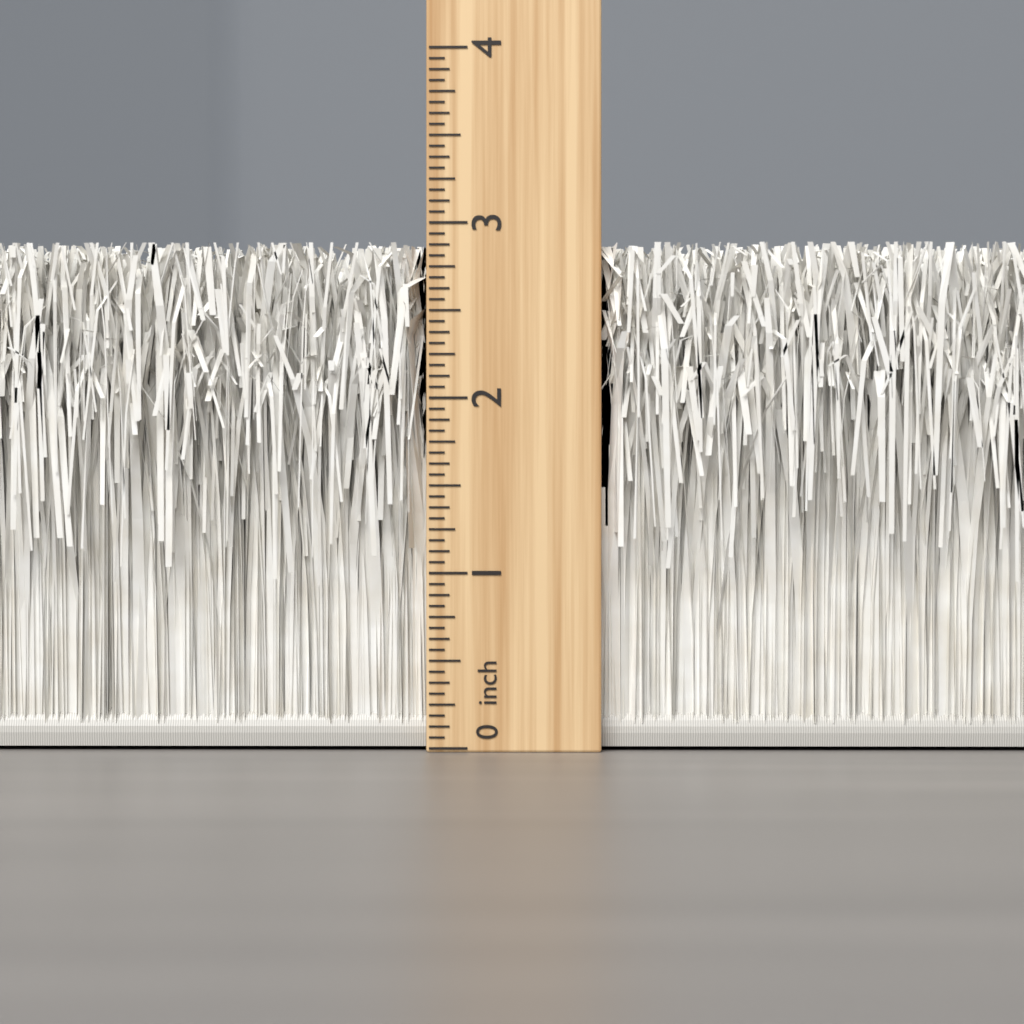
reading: 2.8750 inch
